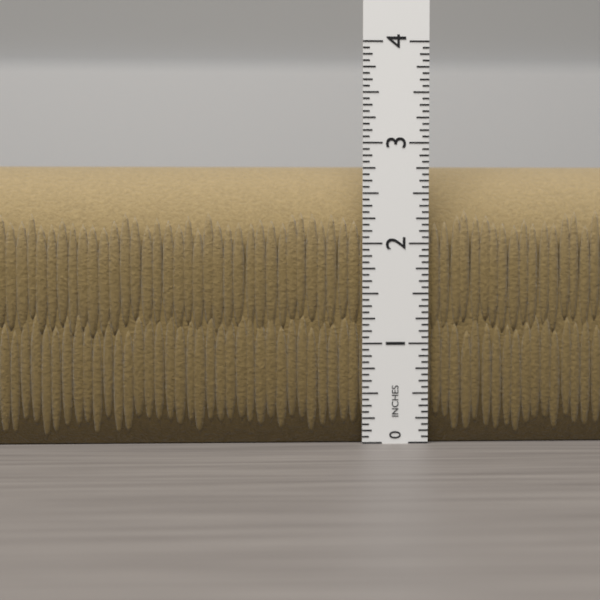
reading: 2.8125 in
